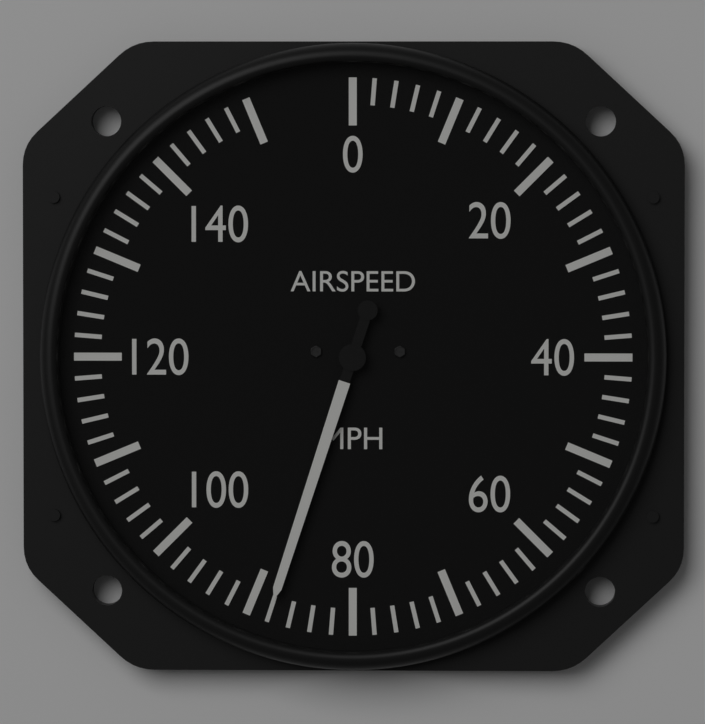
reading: 88 mph
